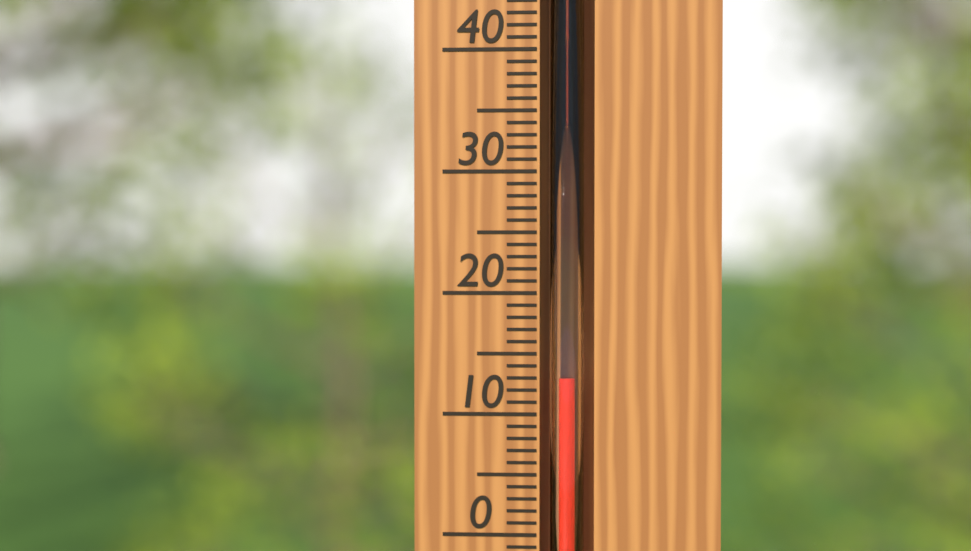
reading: 13 °C
